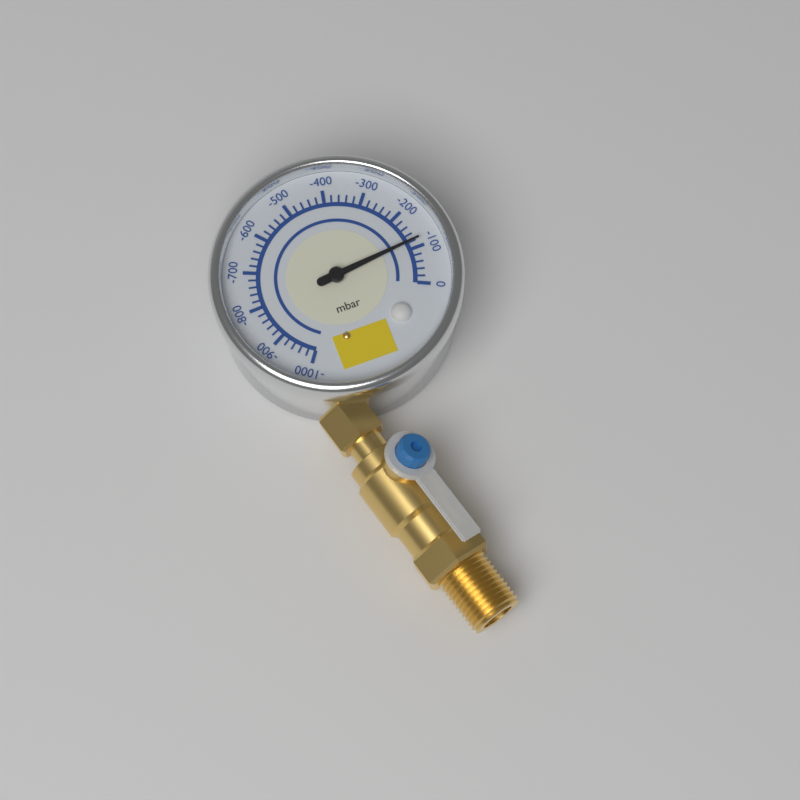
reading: -120 mbar
